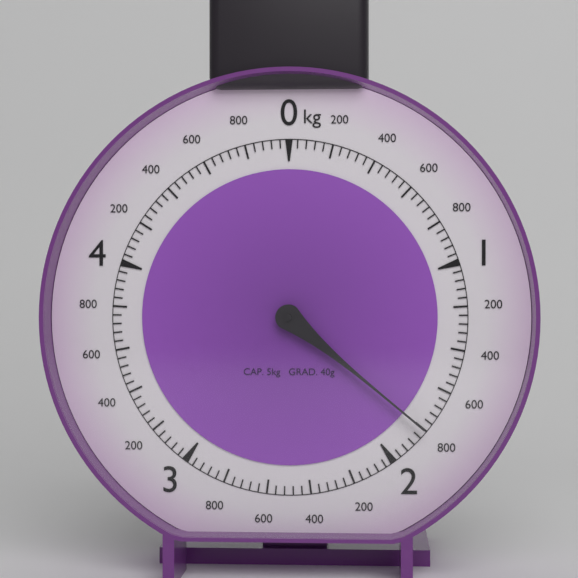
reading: 1.80 kg
